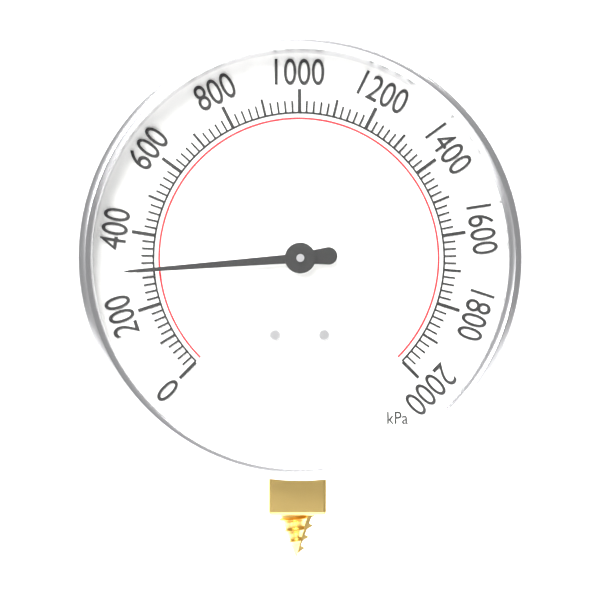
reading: 300 kPa
